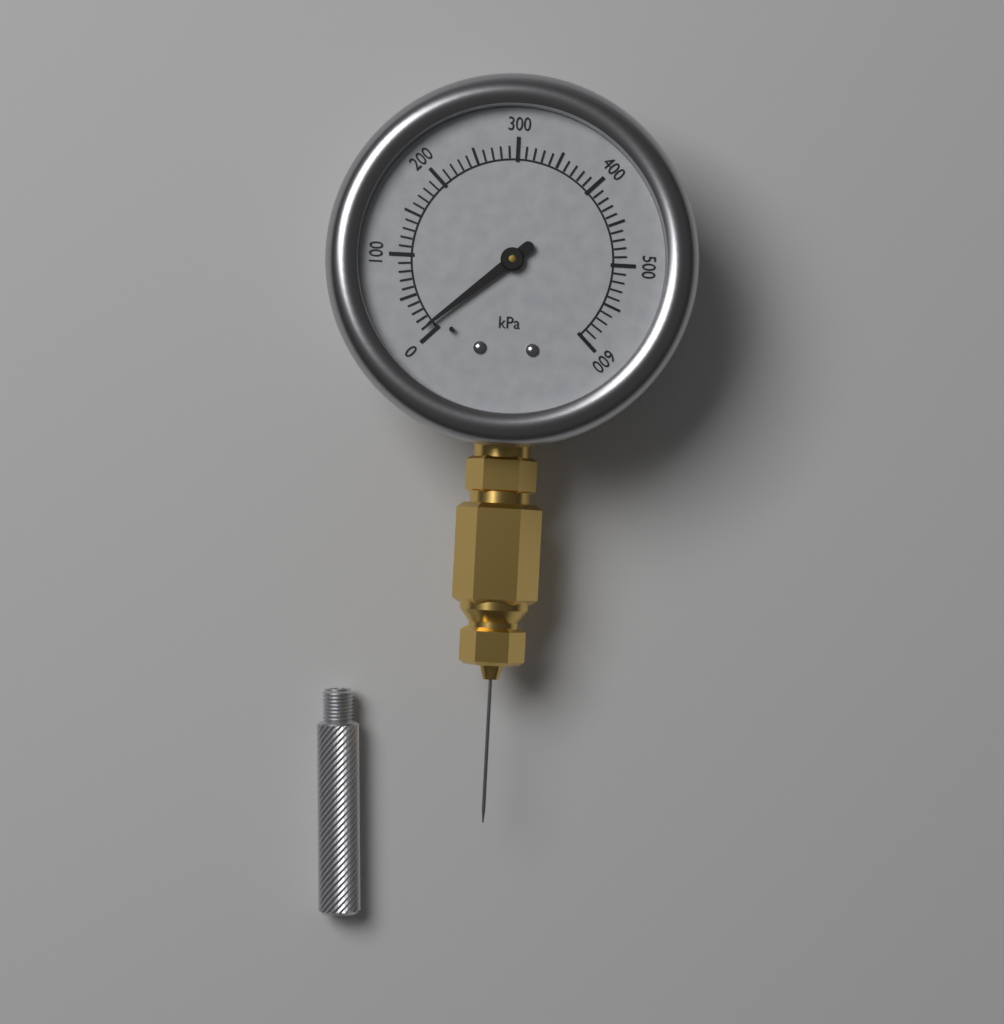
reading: 10 kPa
